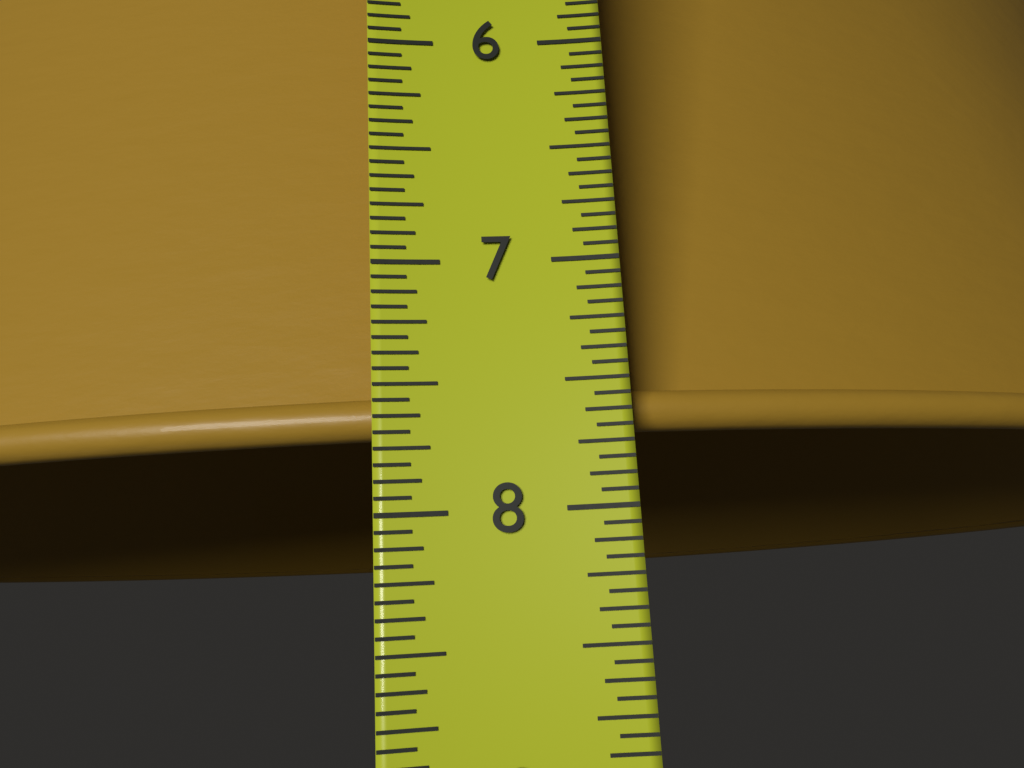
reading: 7.6875 in
